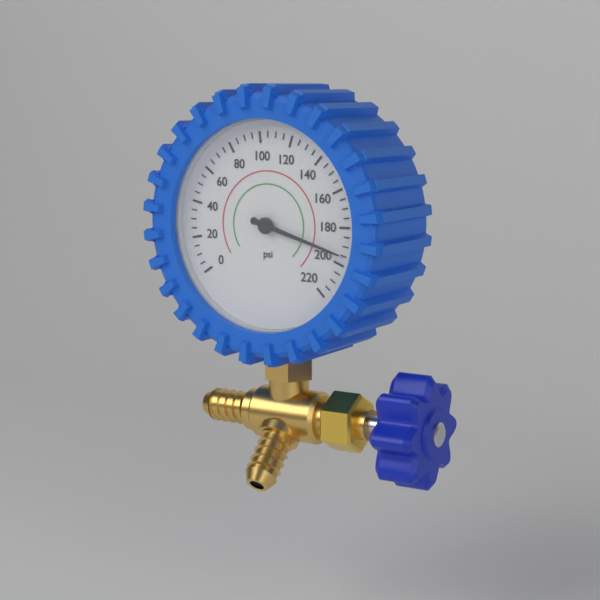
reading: 195 psi
